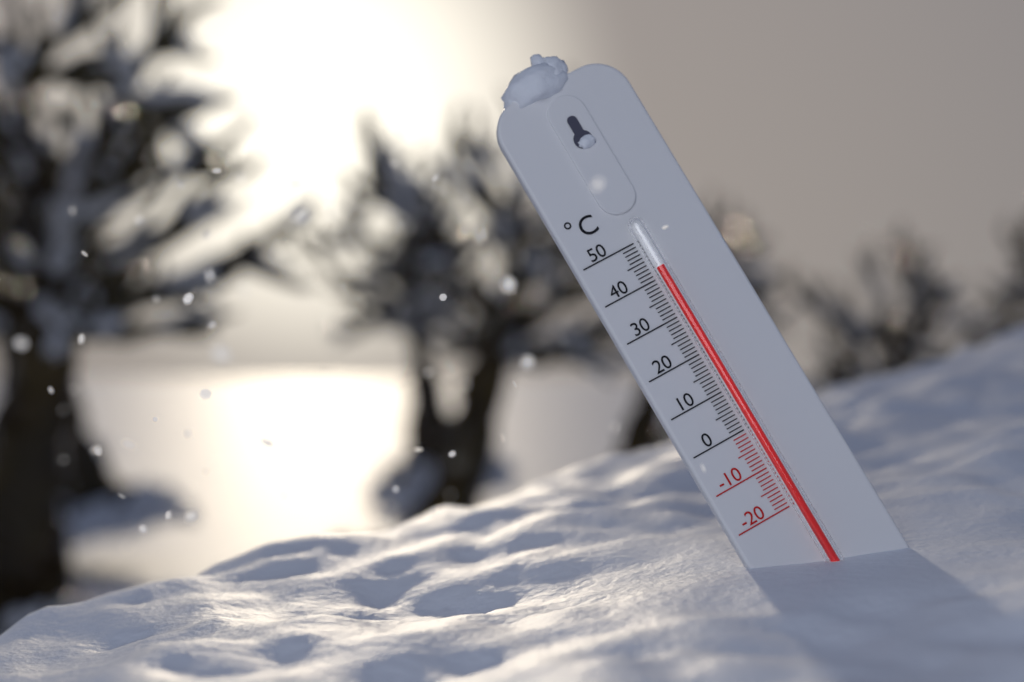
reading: 42 °C
